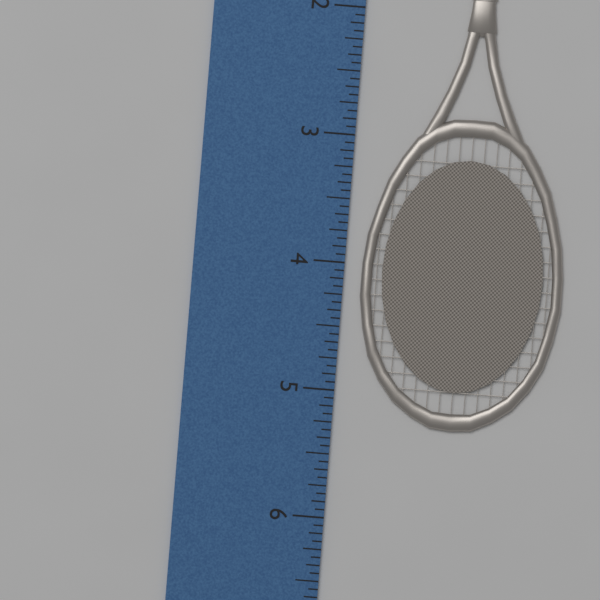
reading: 5.2500 inch
